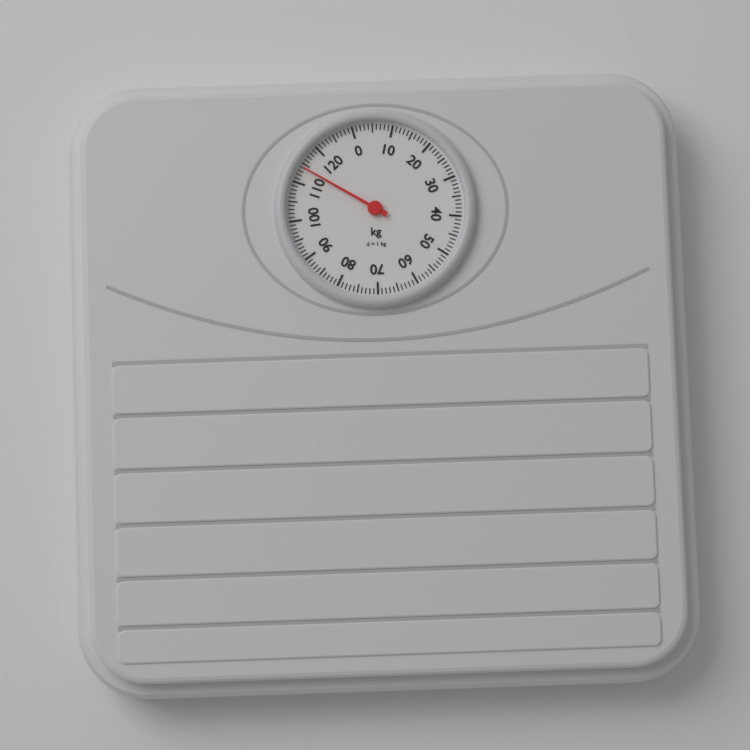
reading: 114 kg
